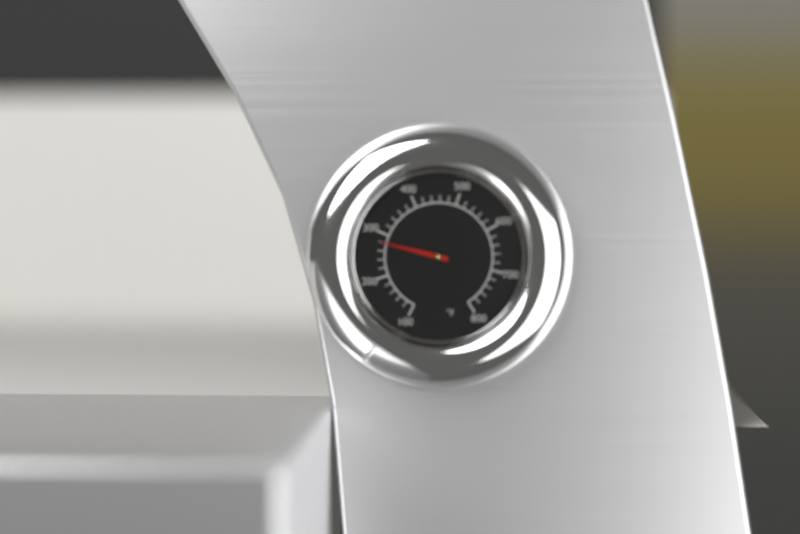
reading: 280 °F
